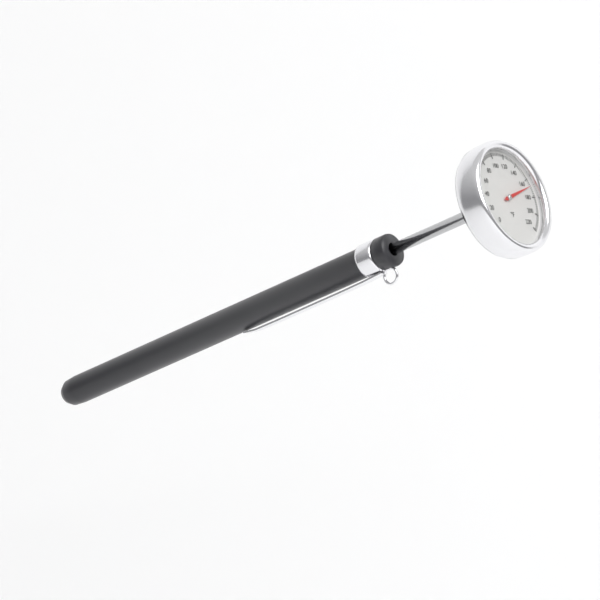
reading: 168 °F
